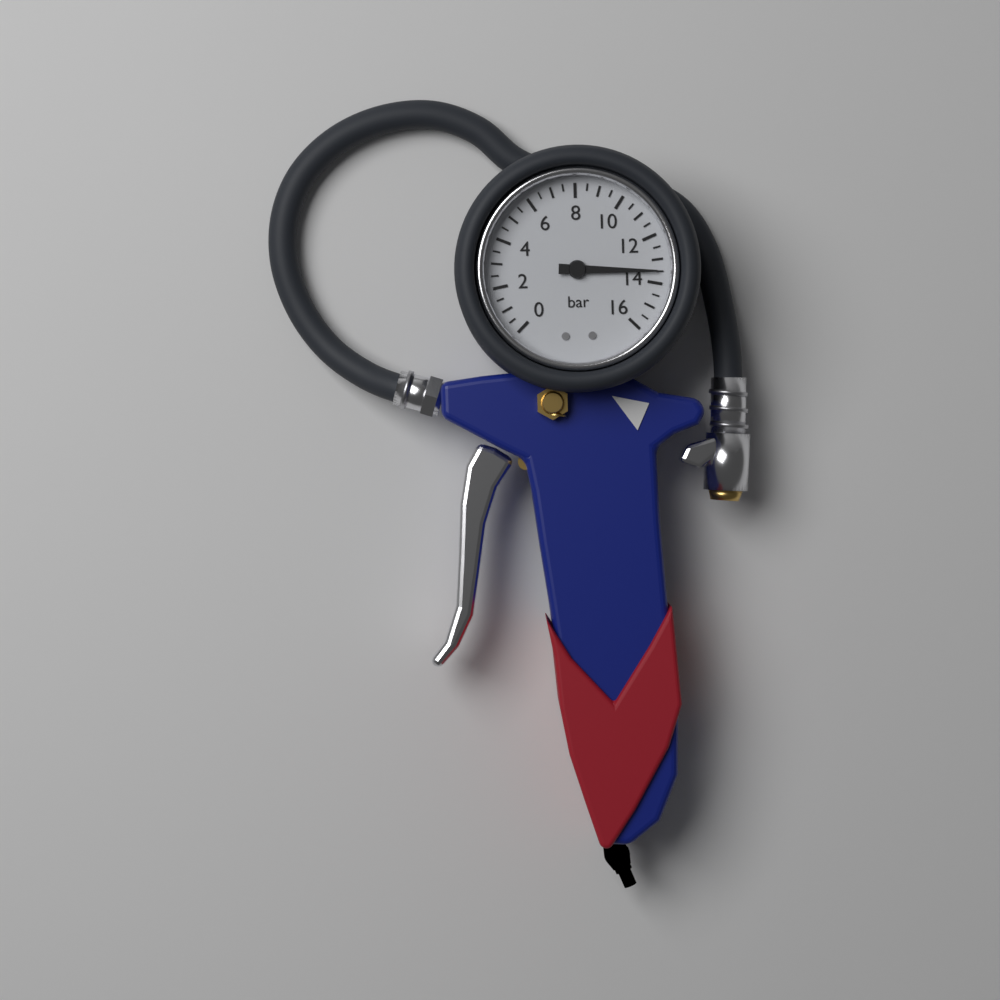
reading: 13.5 bar
